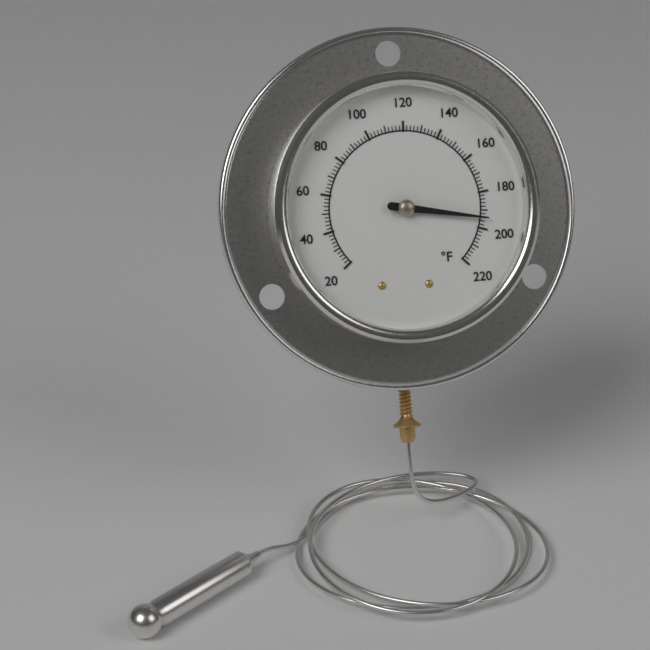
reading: 194 °F
